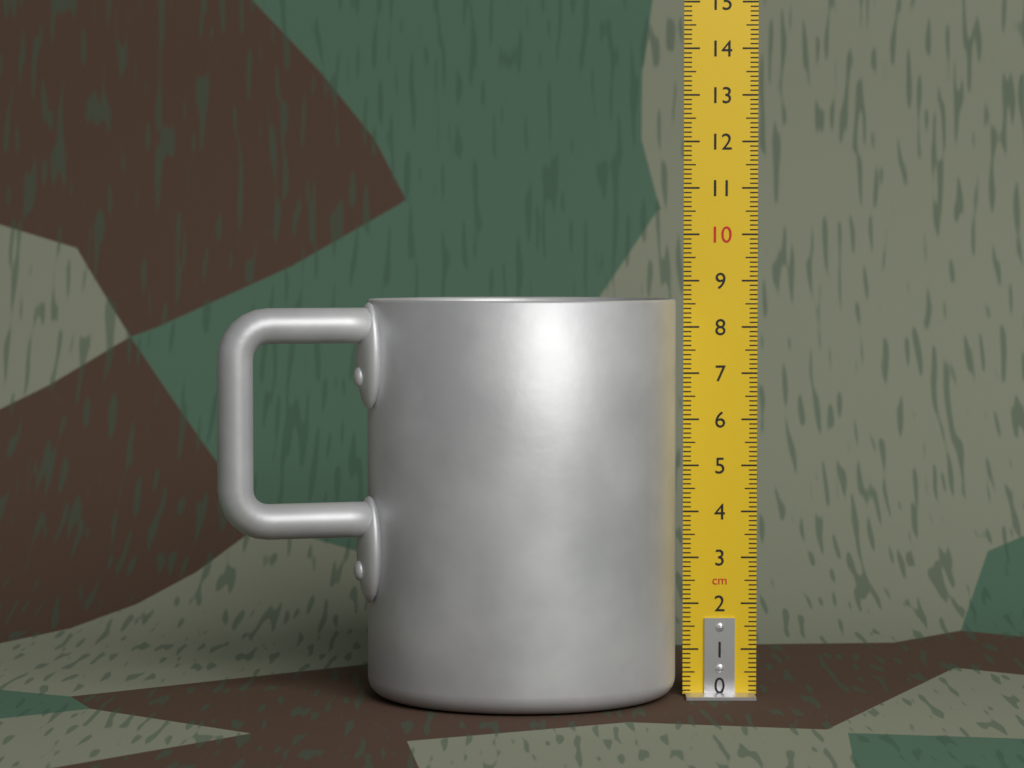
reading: 8.6 cm
